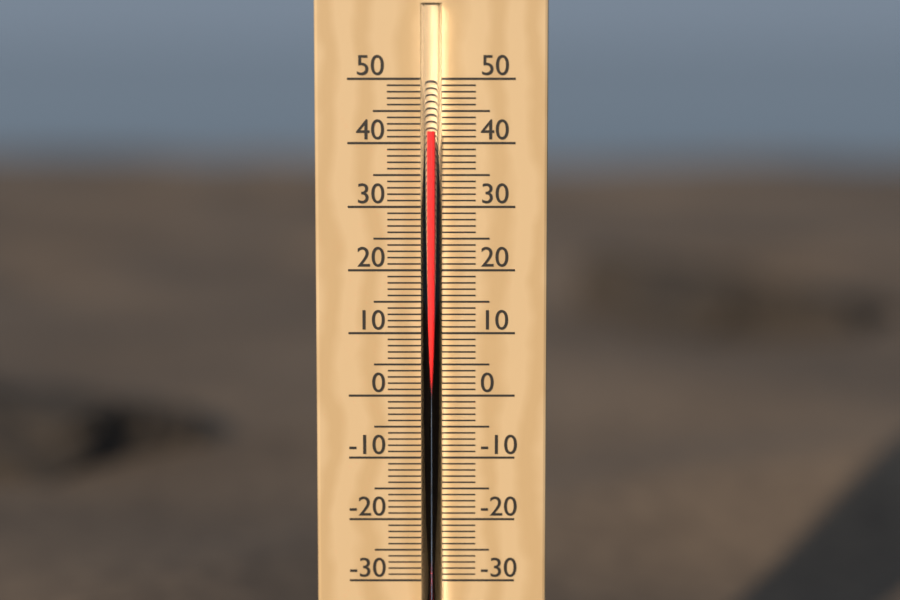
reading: 42 °C
